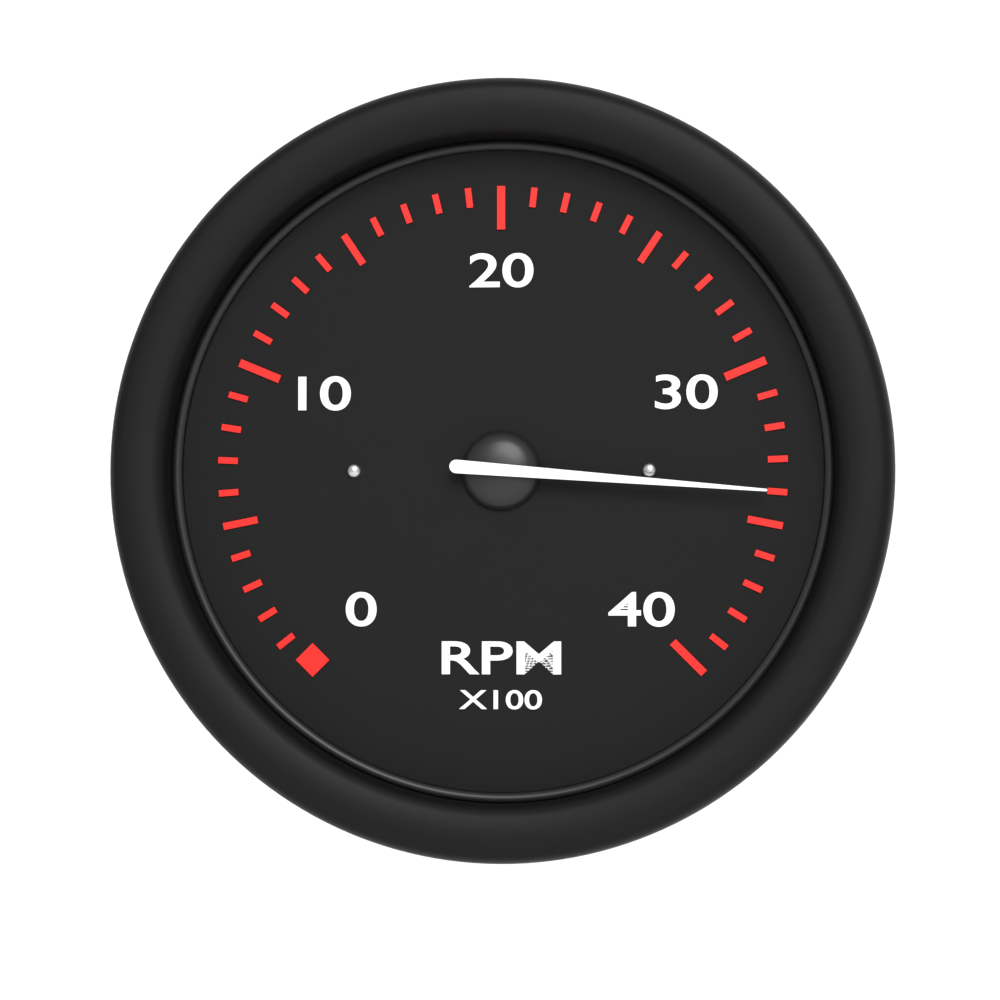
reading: 34 RPM x100
